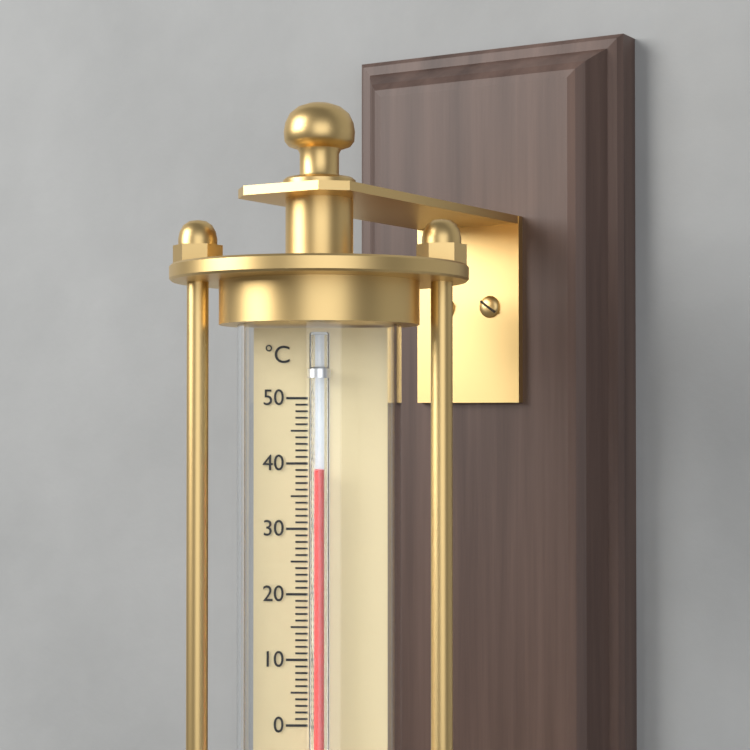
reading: 39 °C
